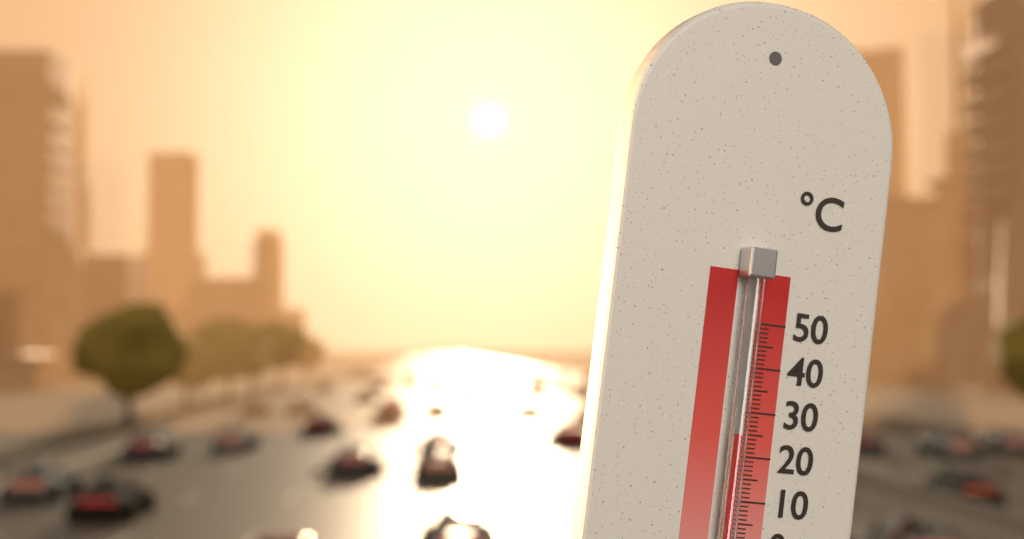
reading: 25 °C
